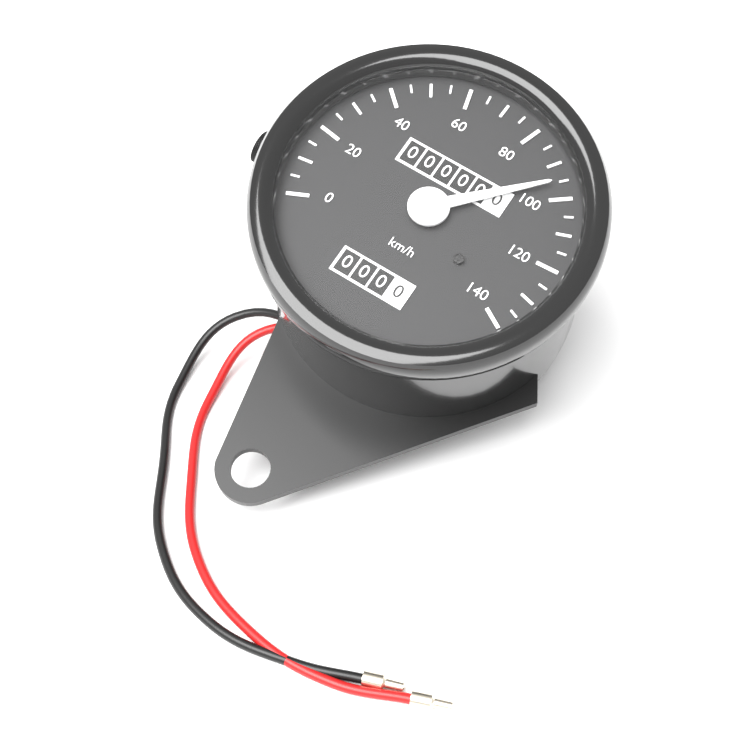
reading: 95 km/h
